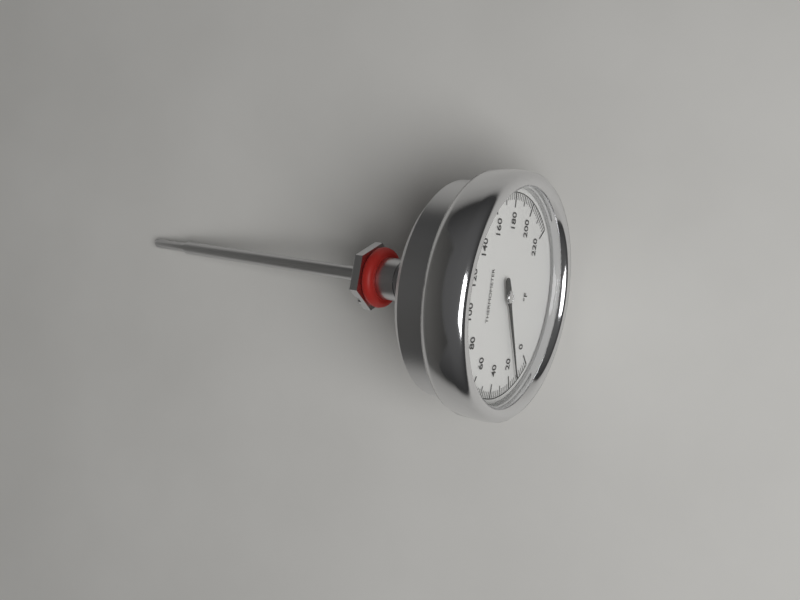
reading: 14 °F
